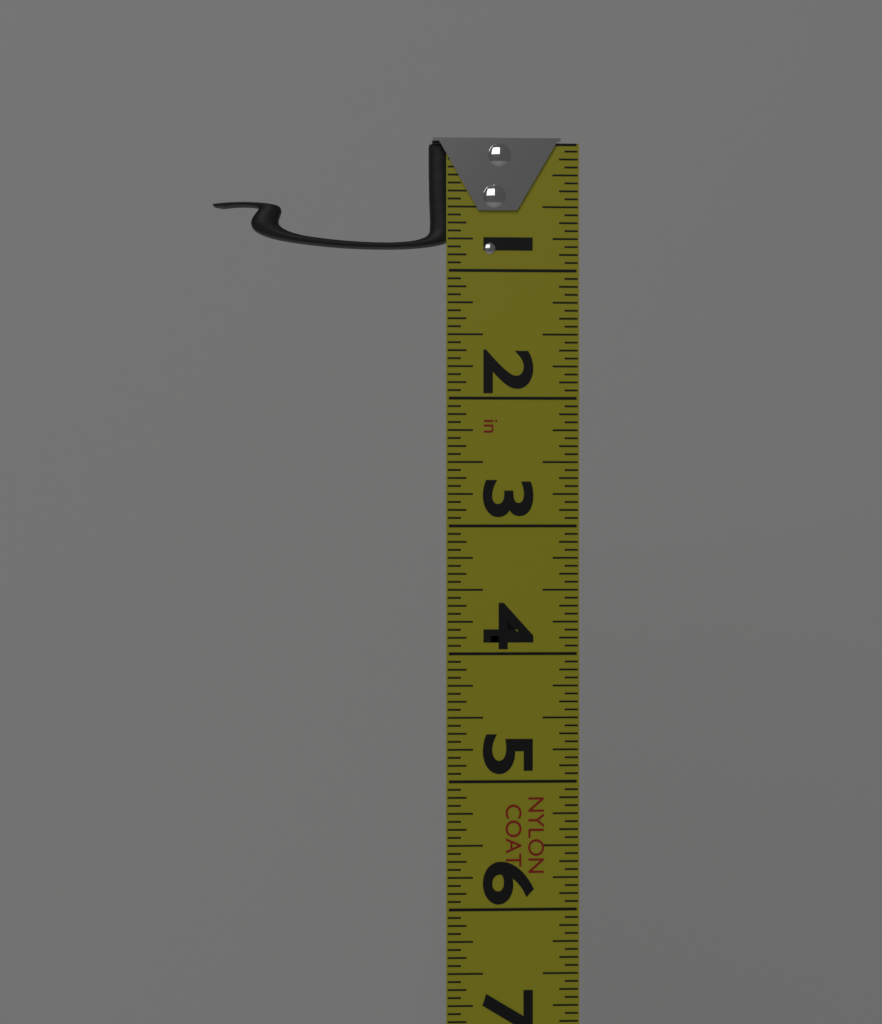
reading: 0.8125 in
